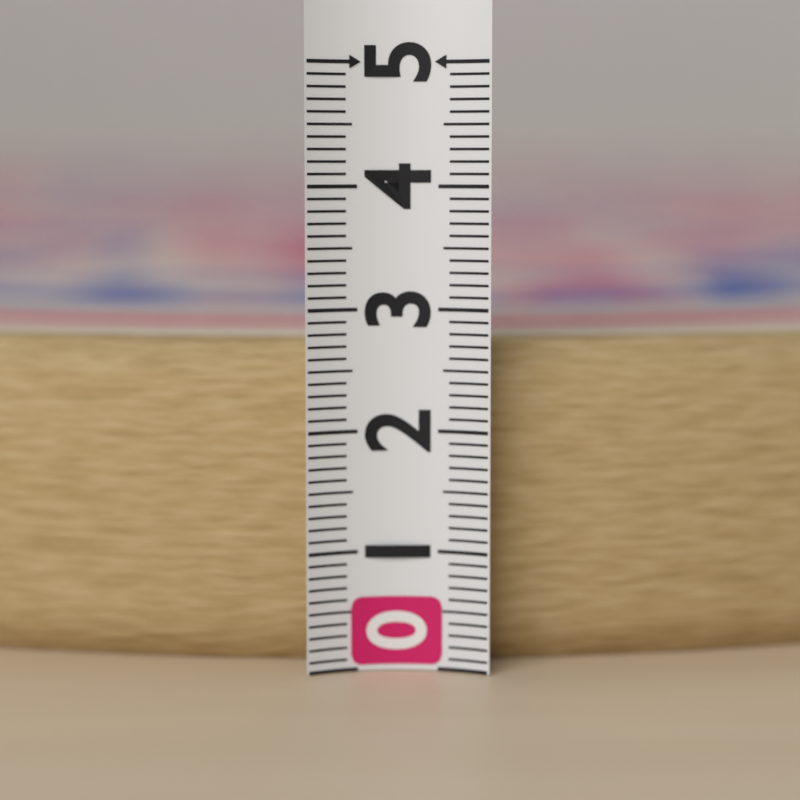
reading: 2.7 (no unit)
